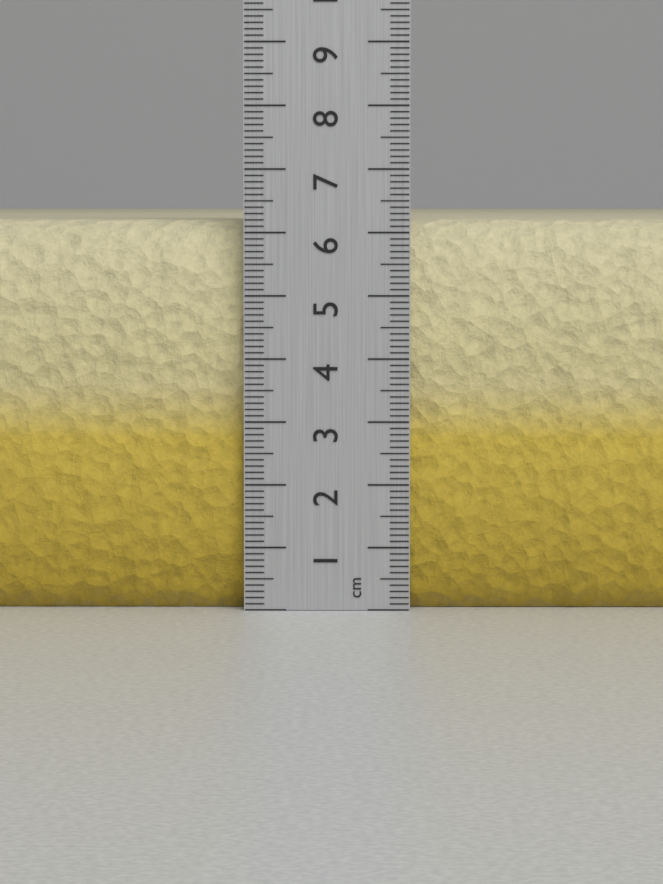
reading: 6.2 cm
